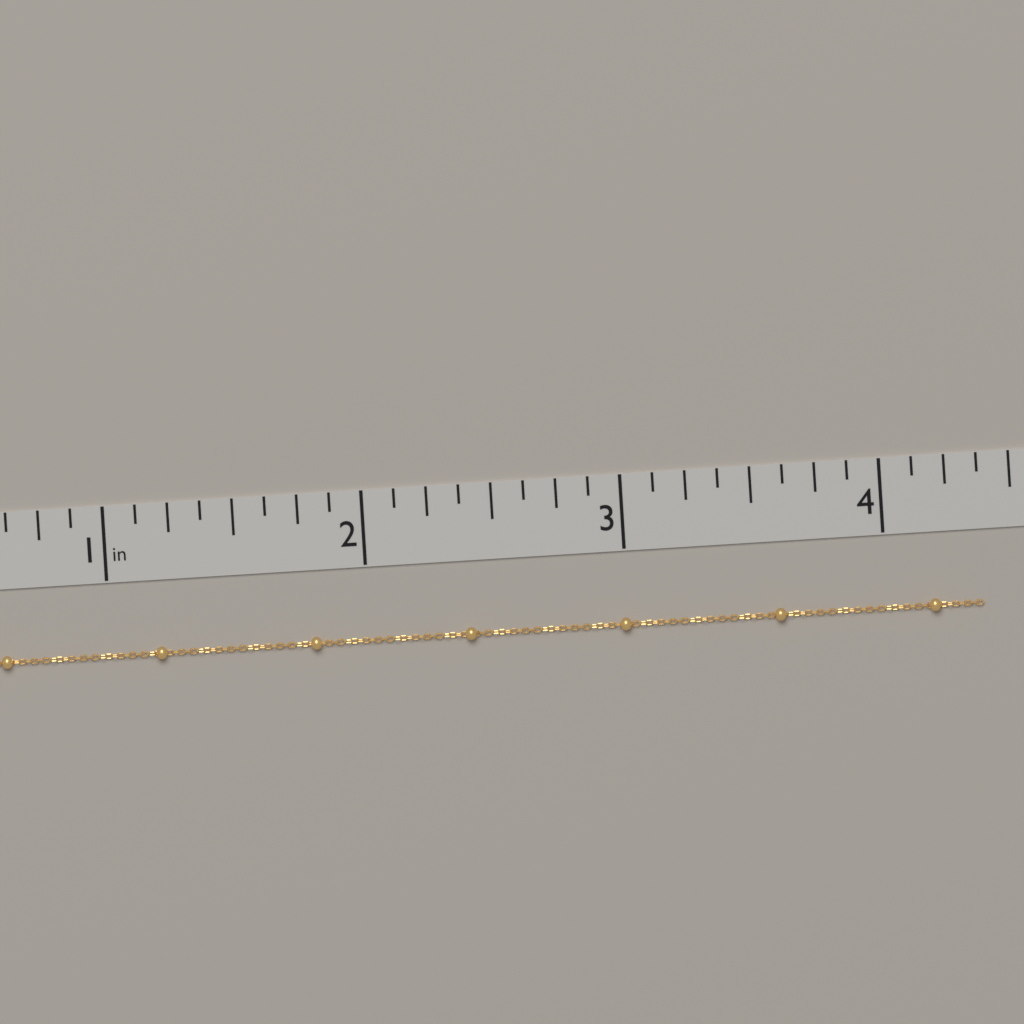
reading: 4.375 in
